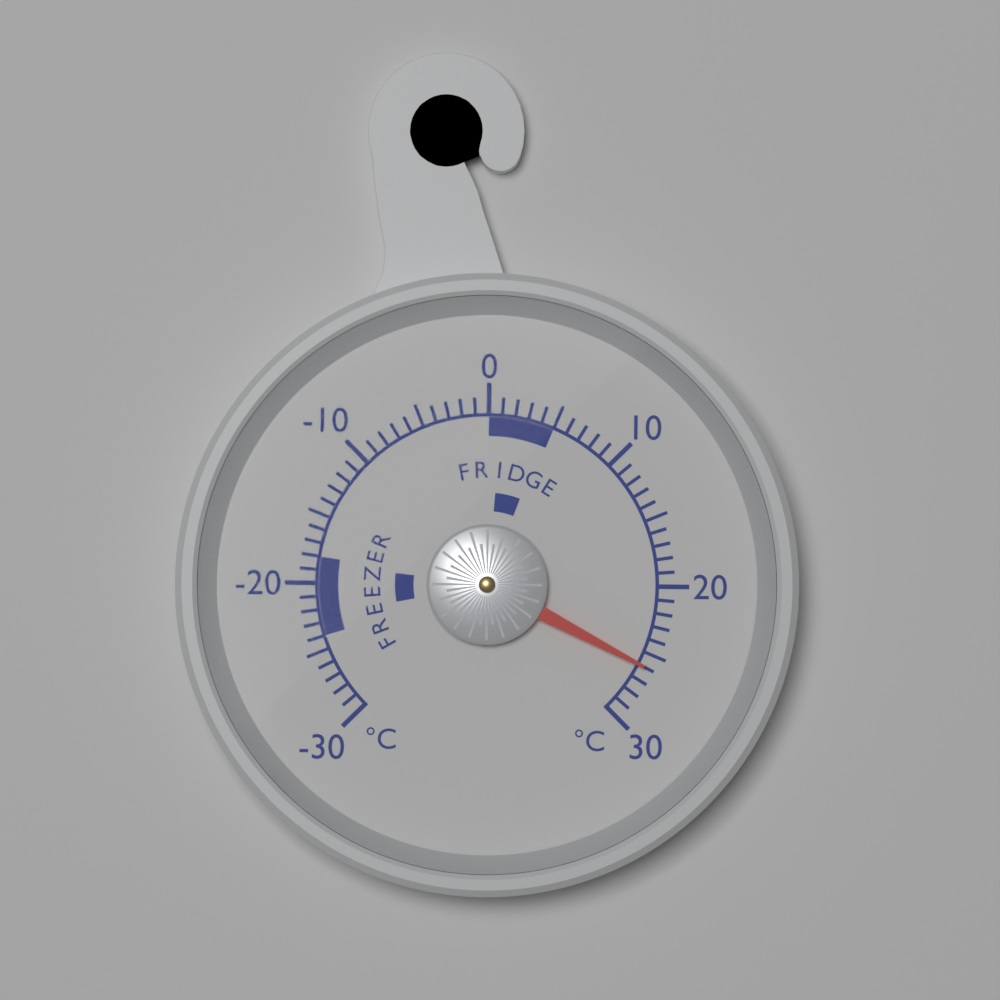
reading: 26 °C
